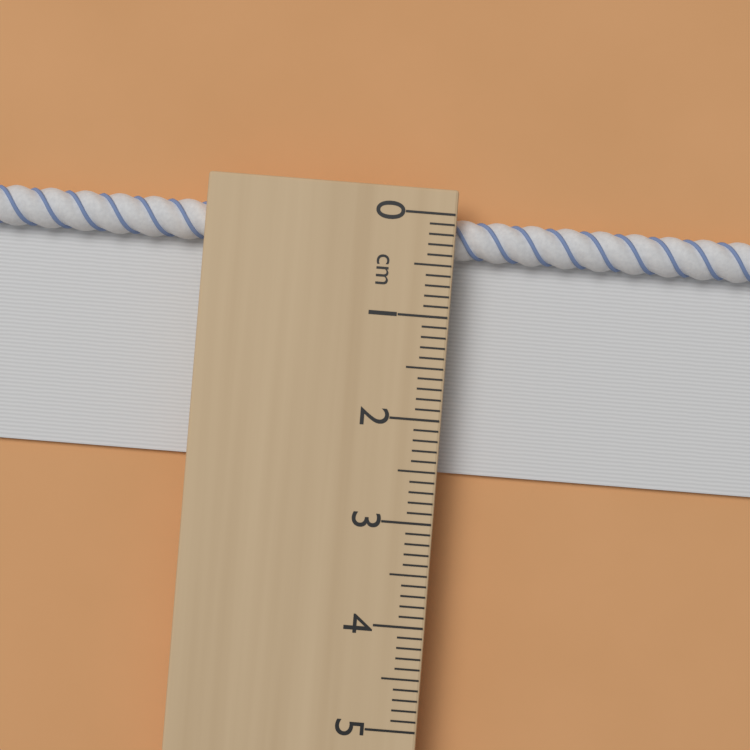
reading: 2.5 cm
